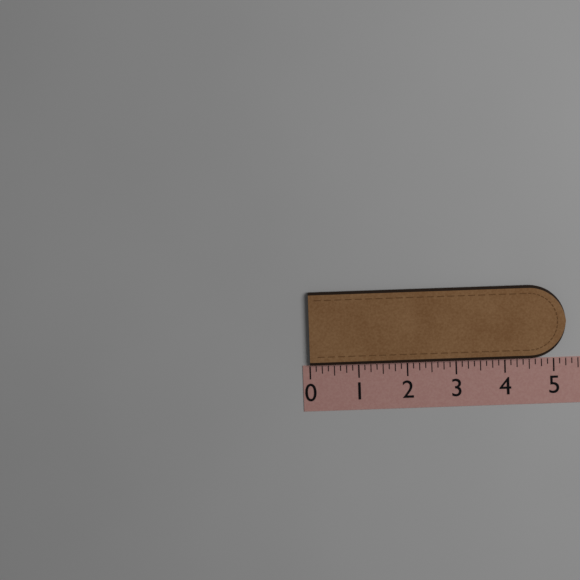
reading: 5.250 (no unit)
